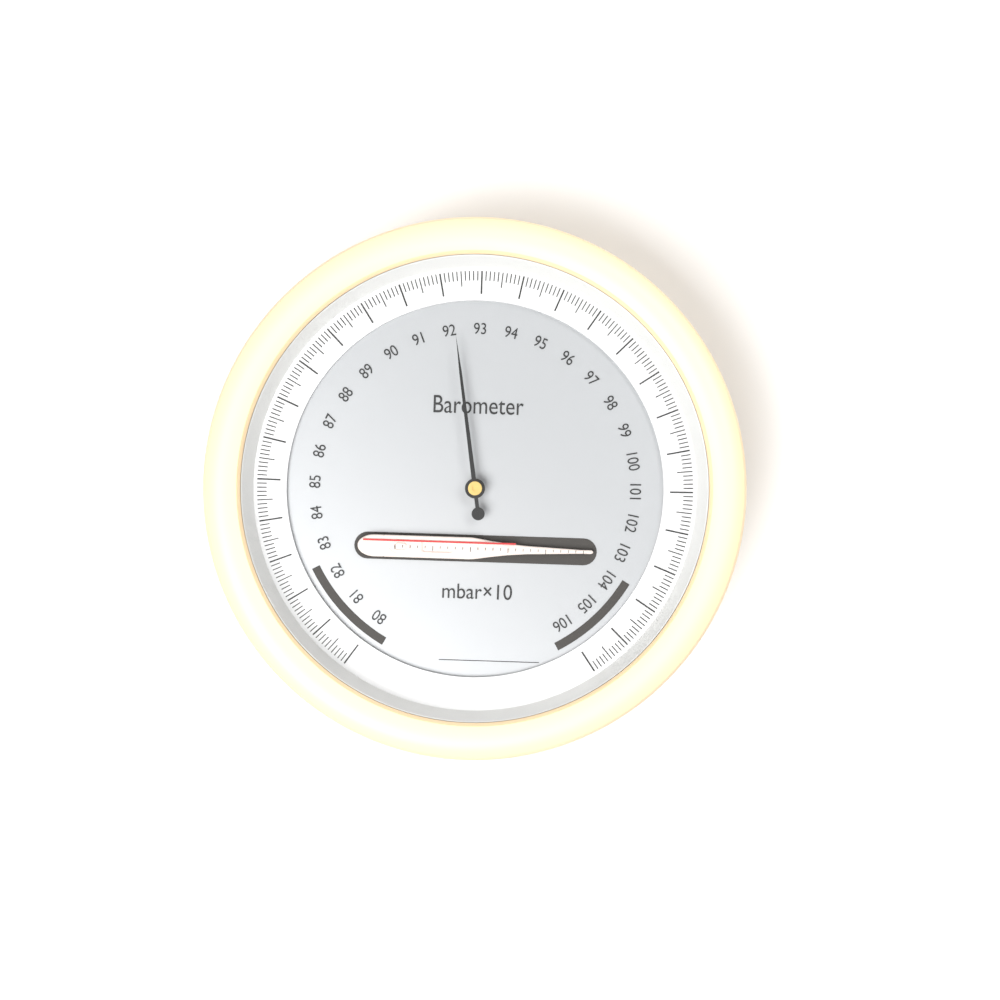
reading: 92.2 mbar×10
